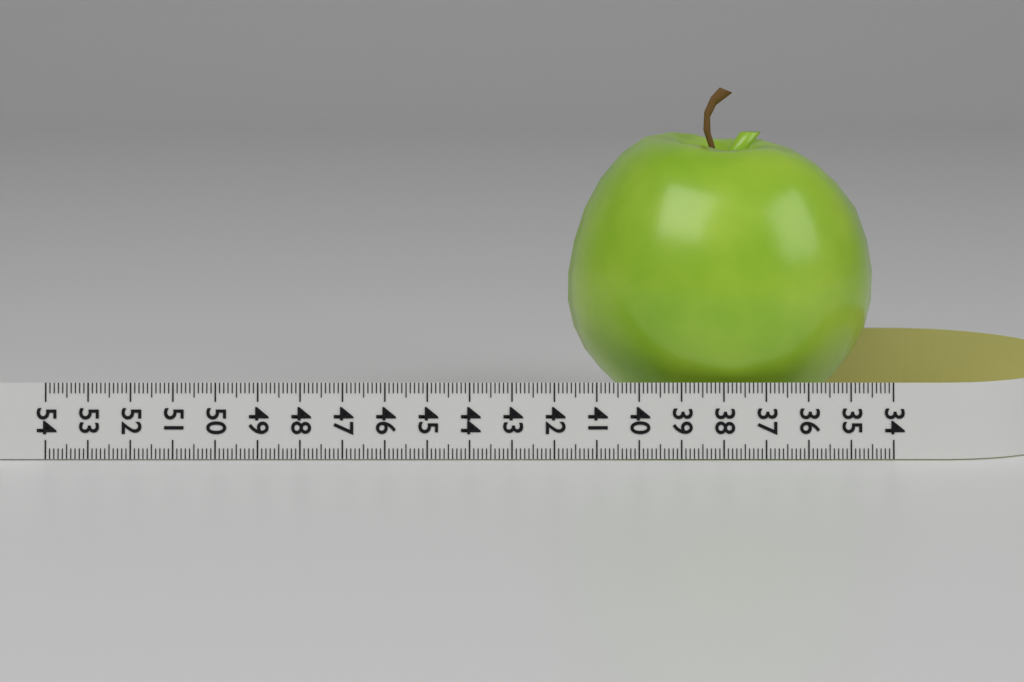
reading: 41.6 (no unit)
